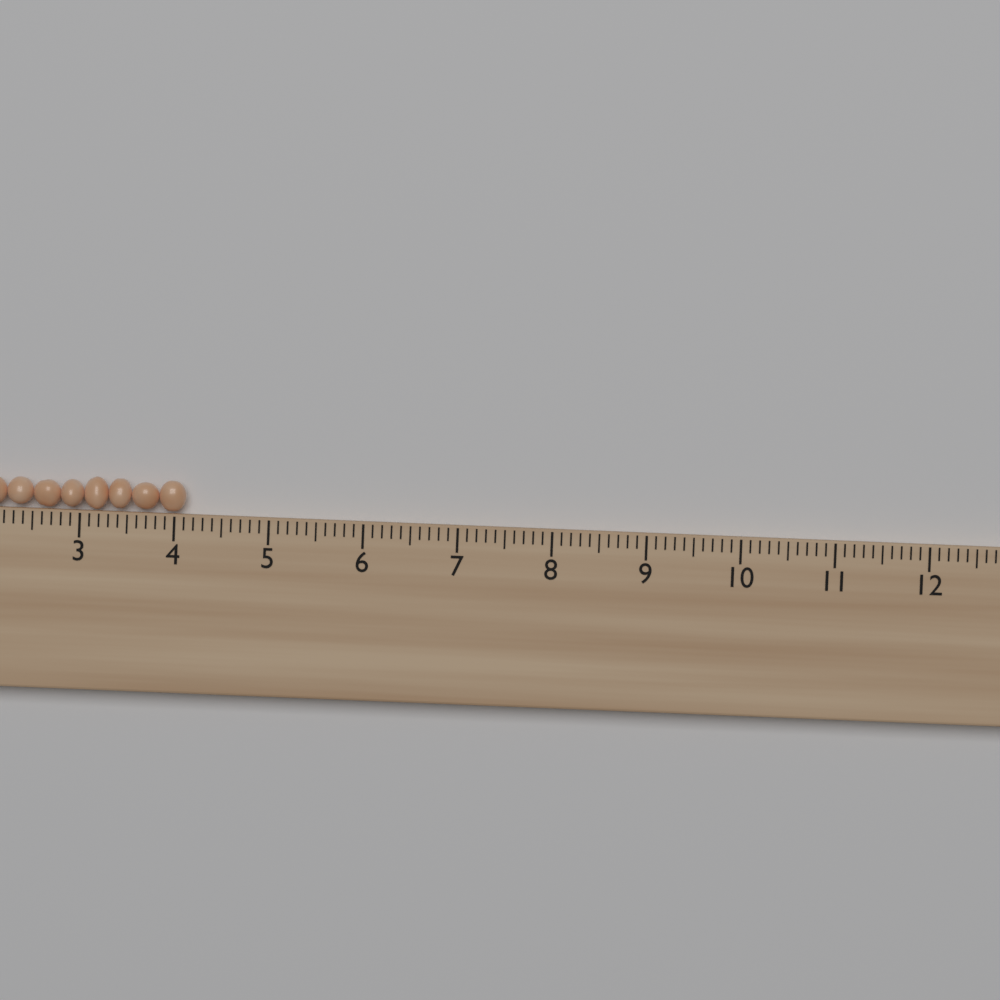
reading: 4.1 cm
